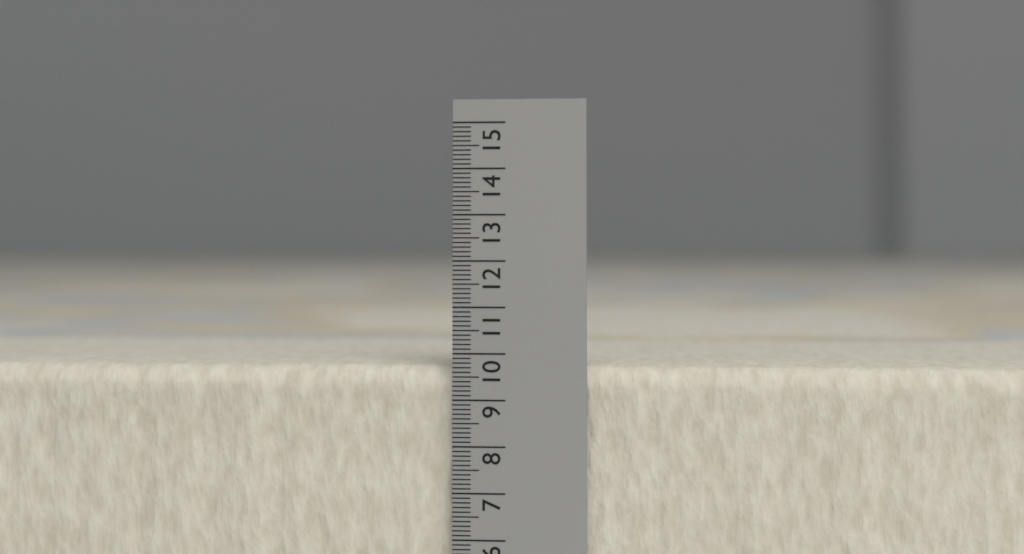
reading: 9.7 (no unit)
